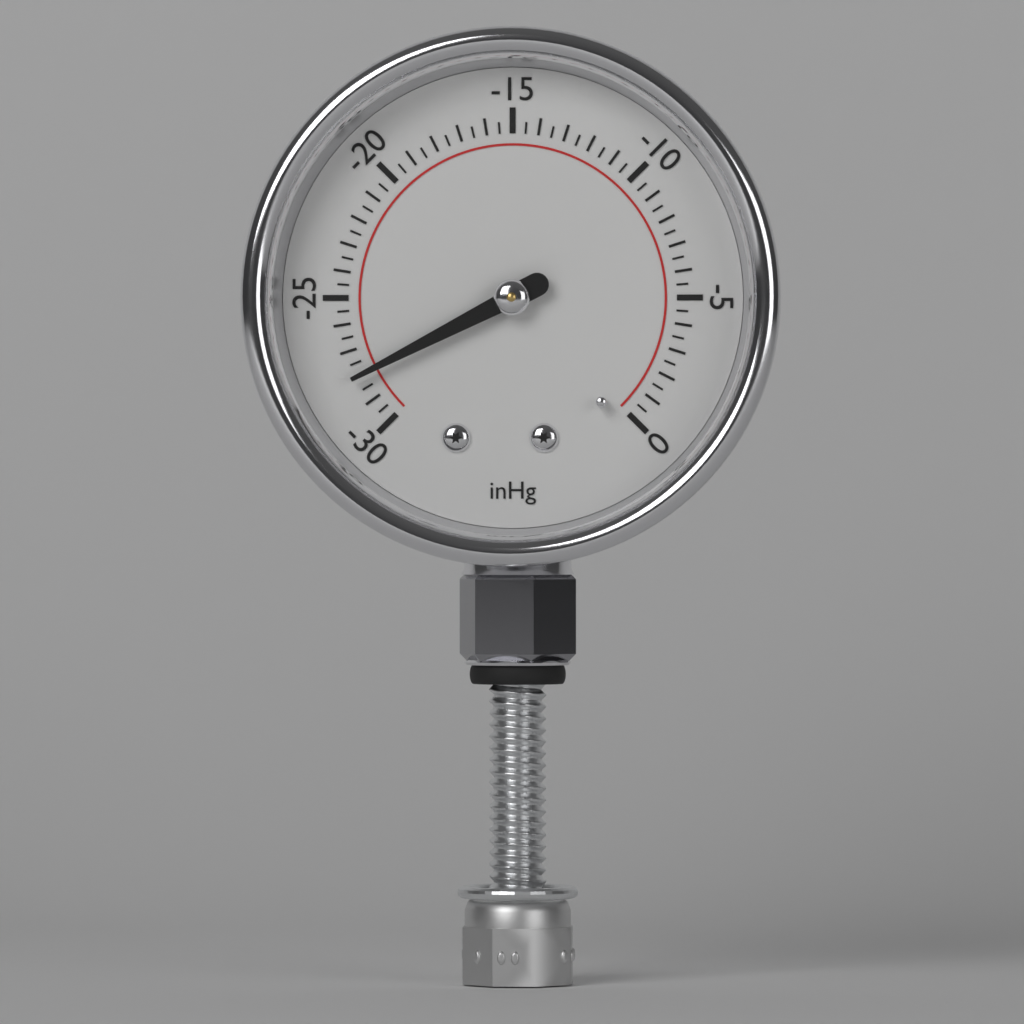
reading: -28.0 inHg
